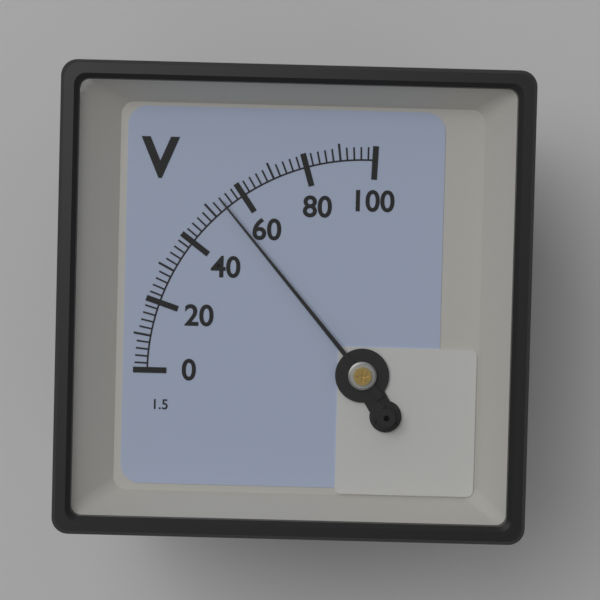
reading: 54 V
